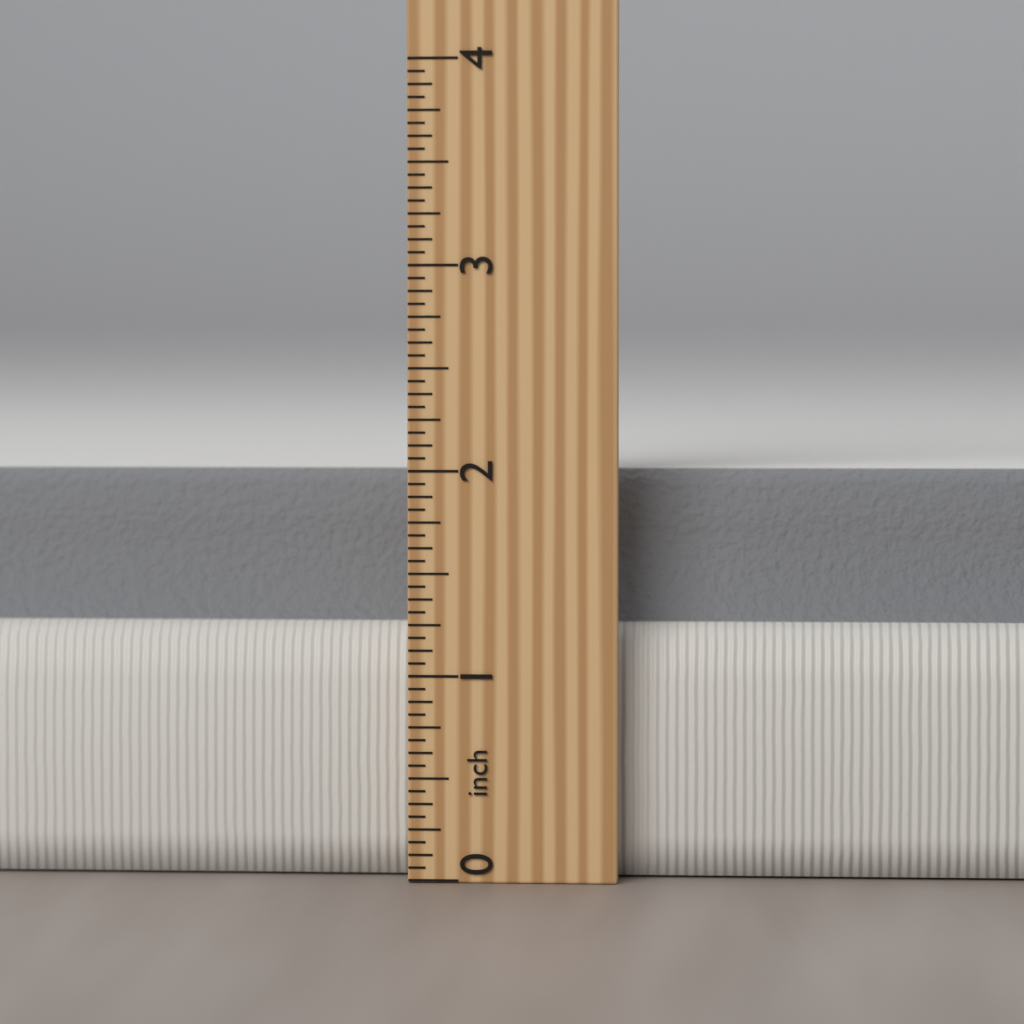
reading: 2.0000 inch
